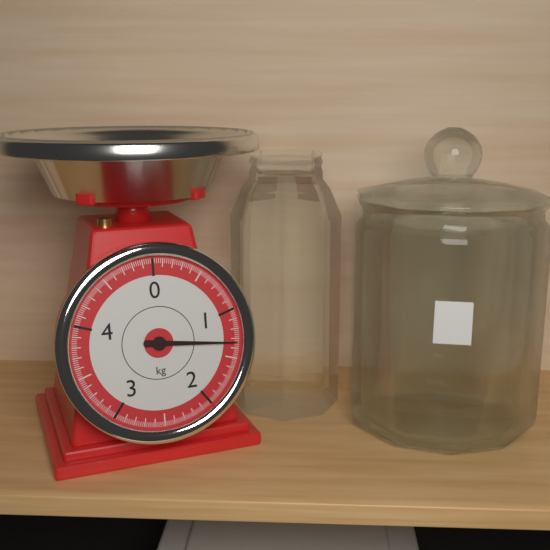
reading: 1.34 kg
